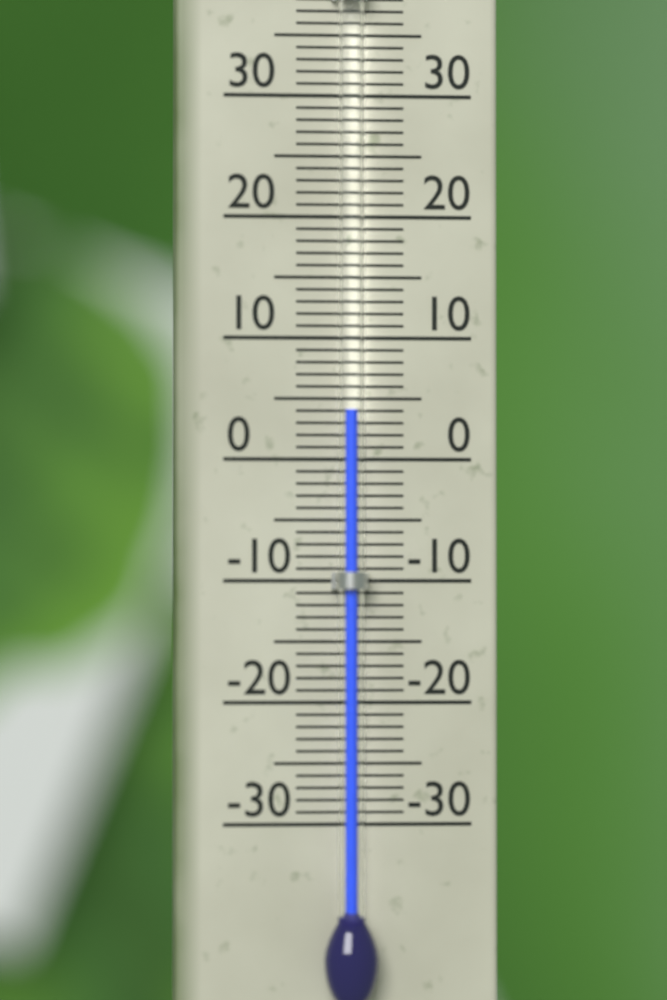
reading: 4 °C
